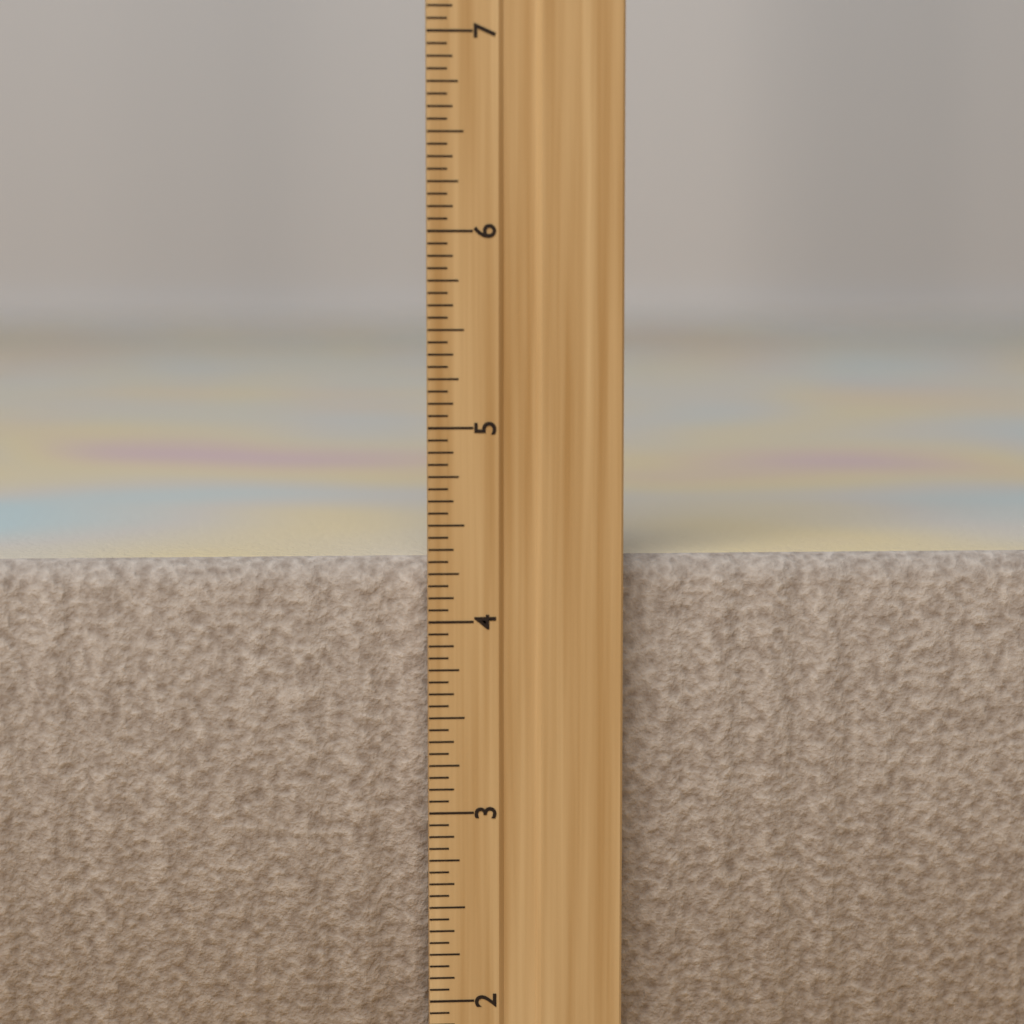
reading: 4.3125 inch
